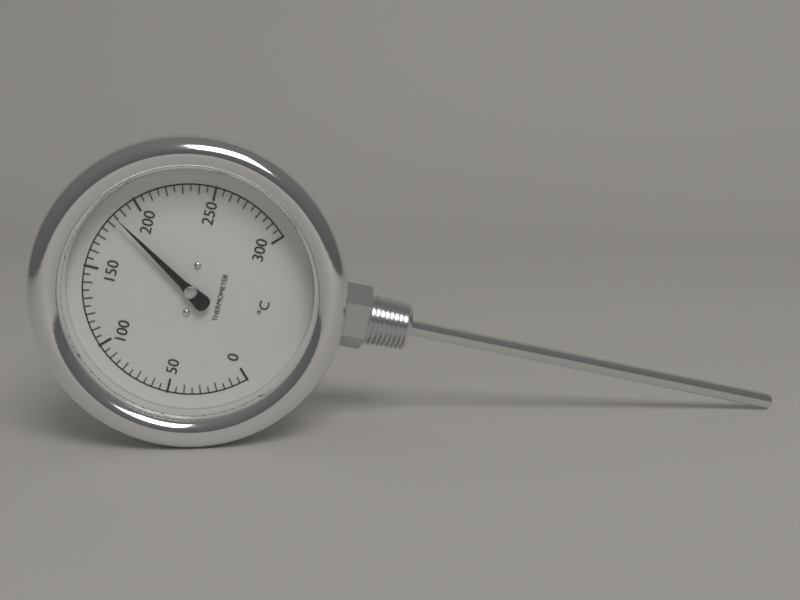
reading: 185 °C
